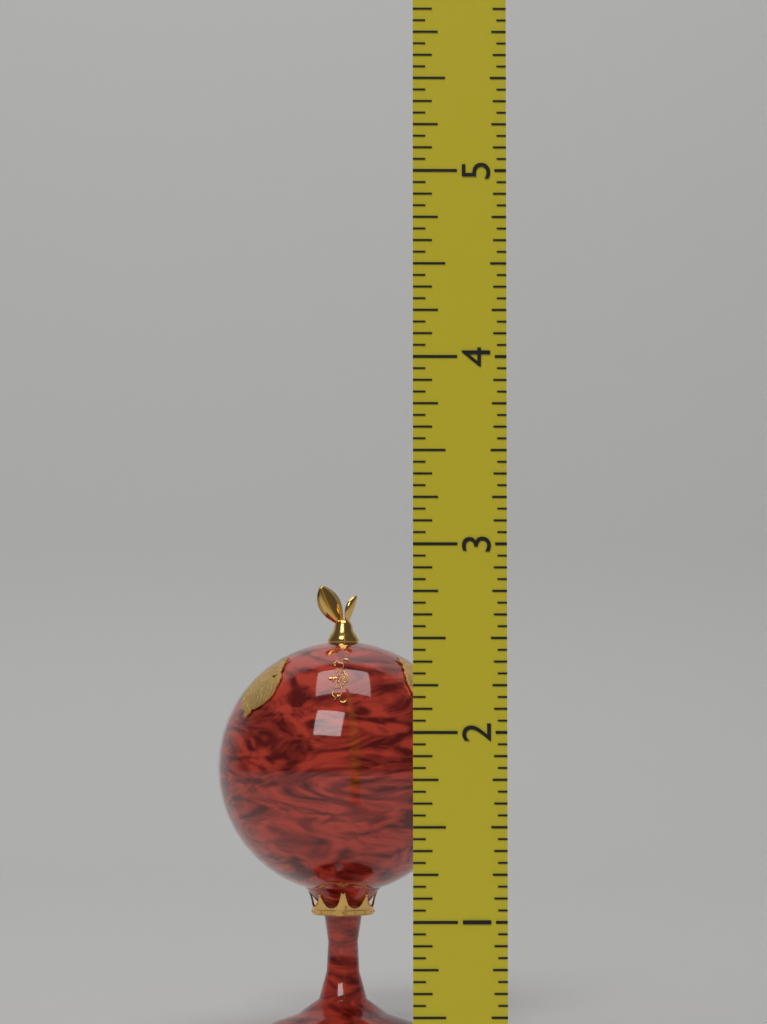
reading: 2.8750 (no unit)
